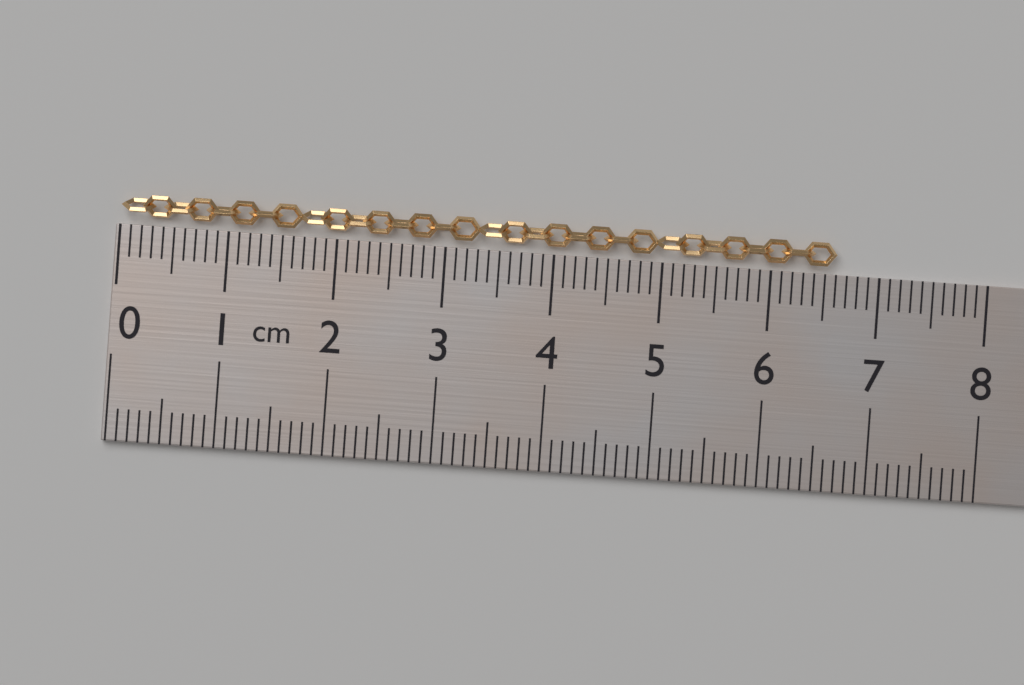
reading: 6.6 cm
